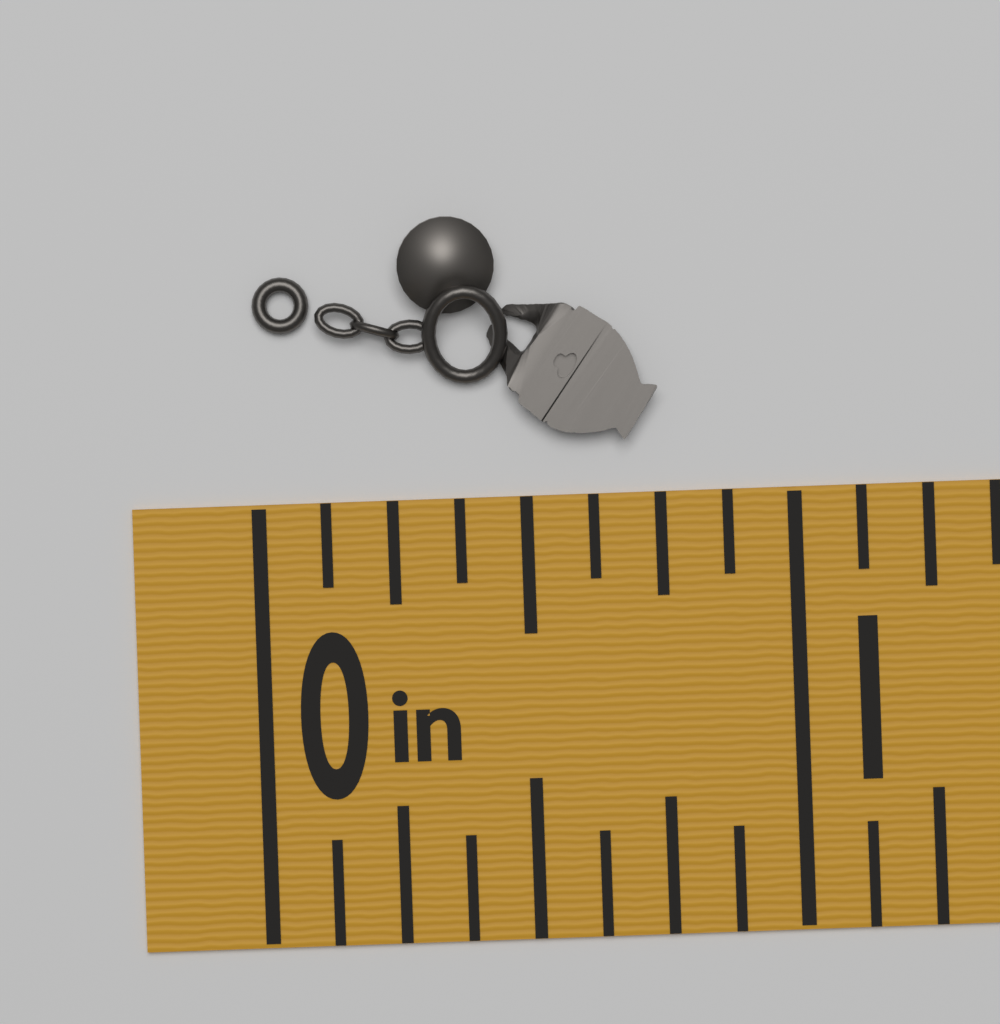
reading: 0.750 in
